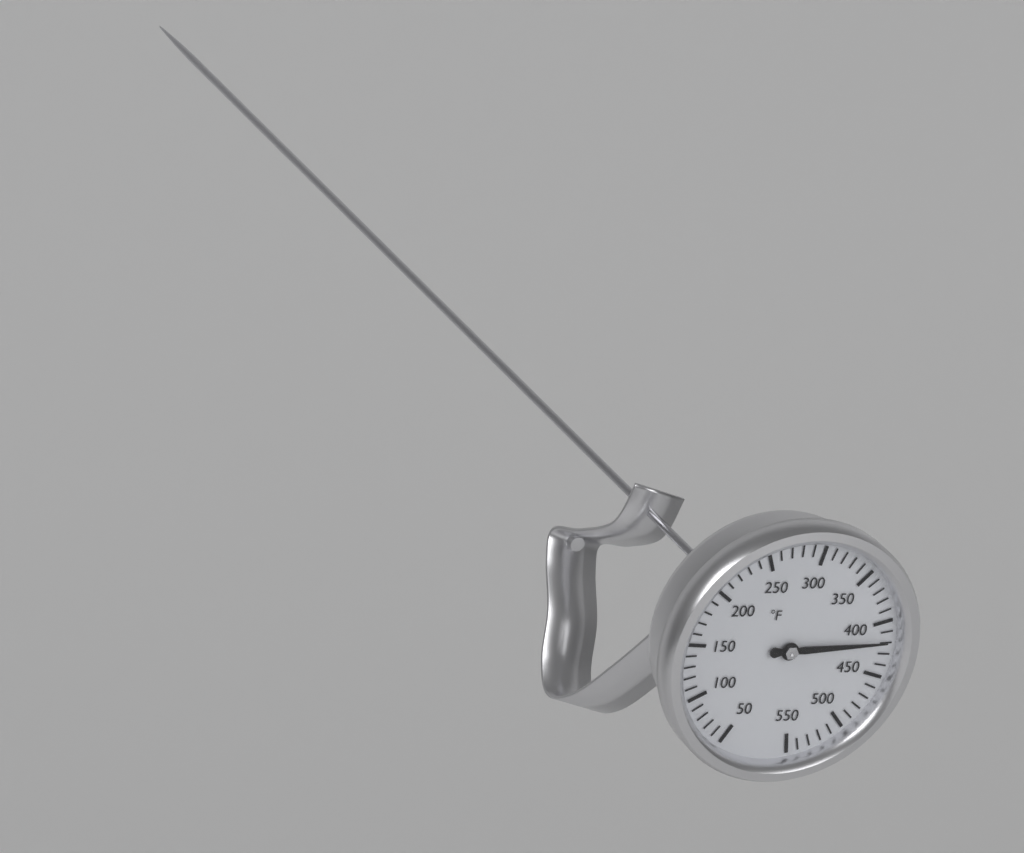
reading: 420 °F
